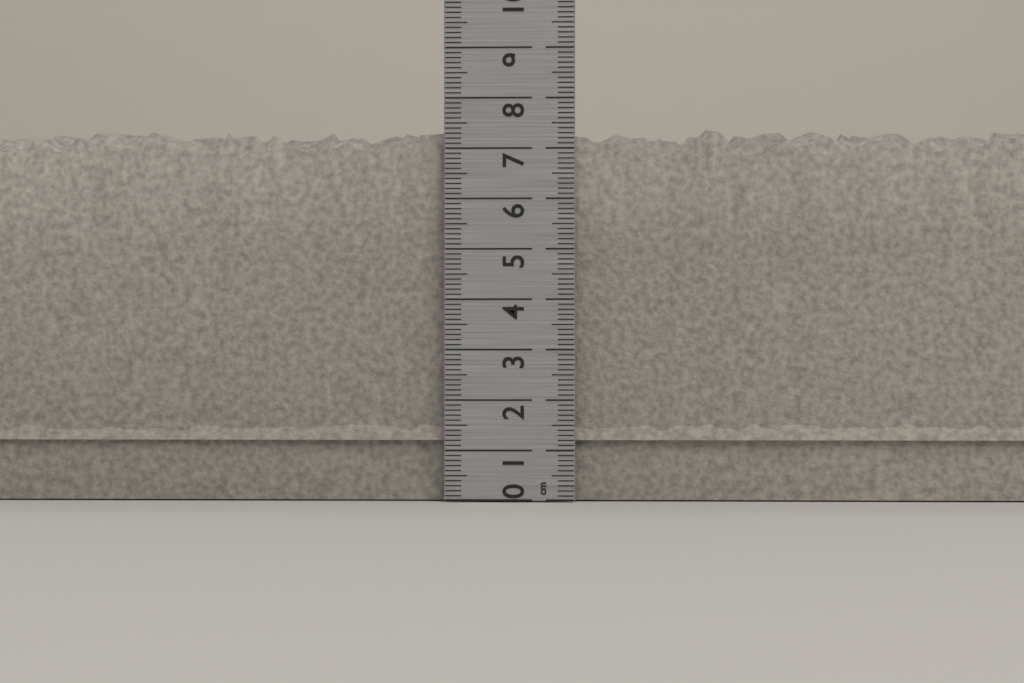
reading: 7.5 cm
